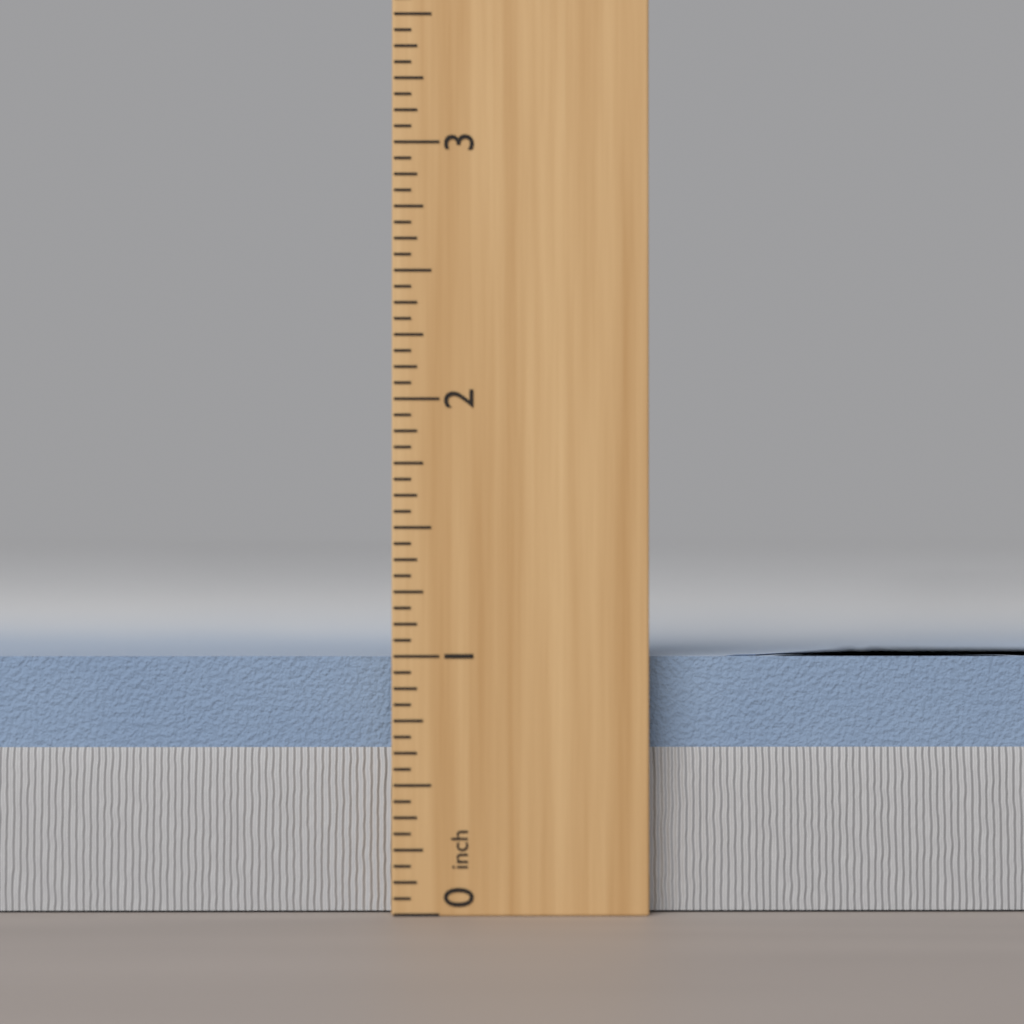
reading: 1.0000 inch
